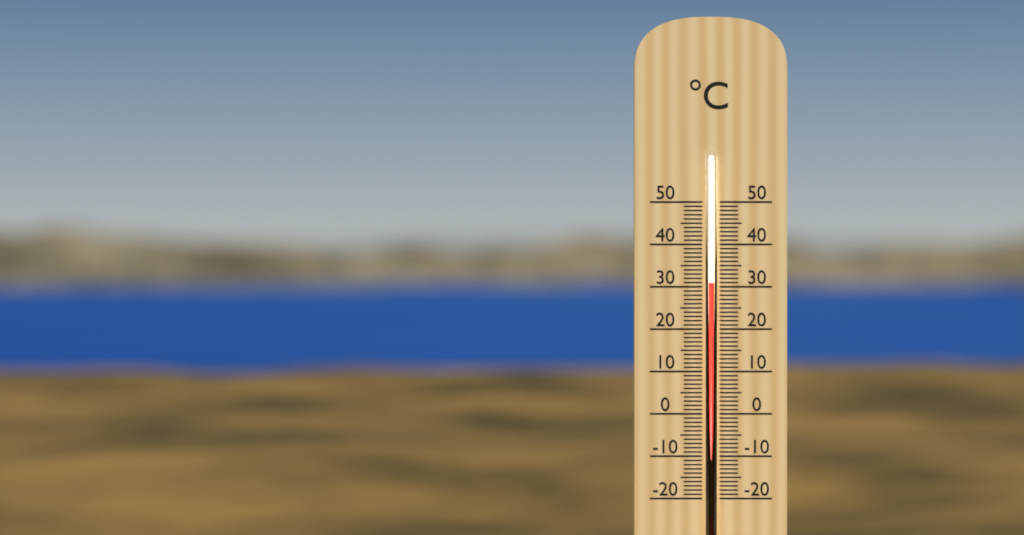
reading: 31 °C
